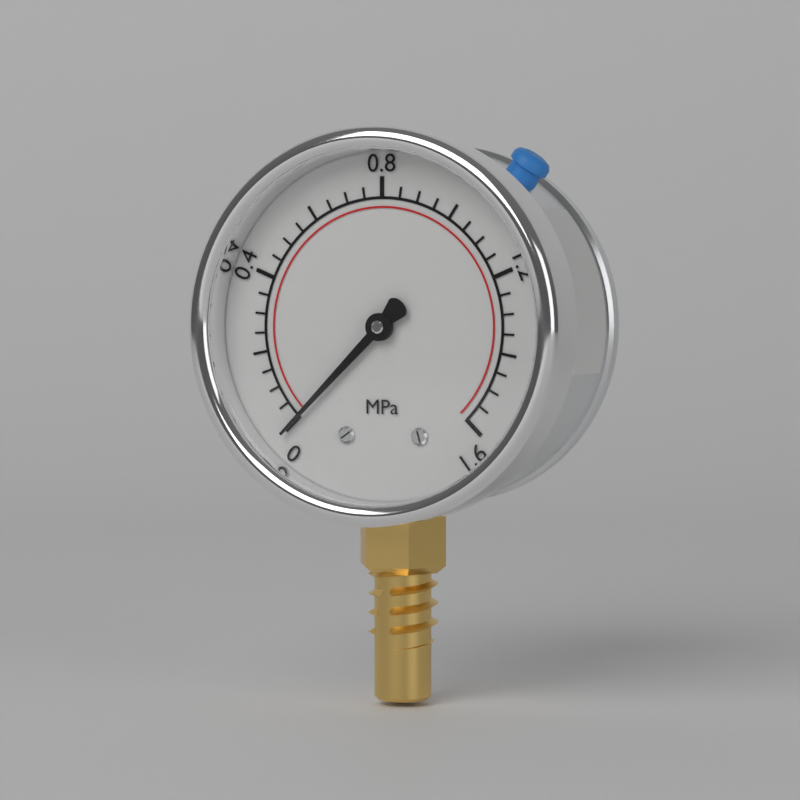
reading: 0.00 MPa
